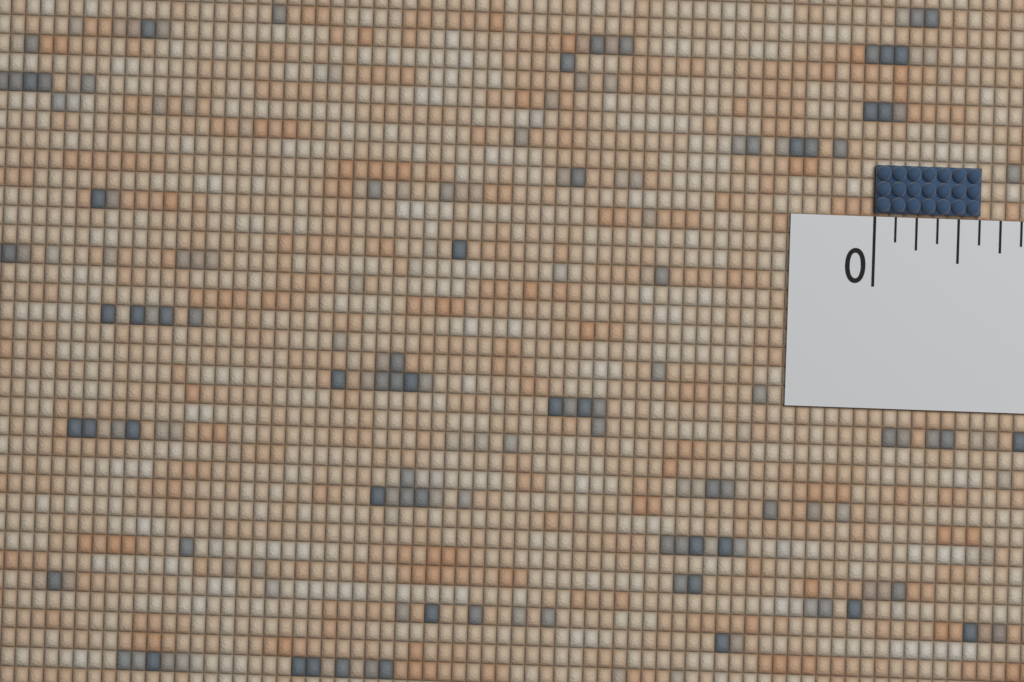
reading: 0.625 (no unit)
